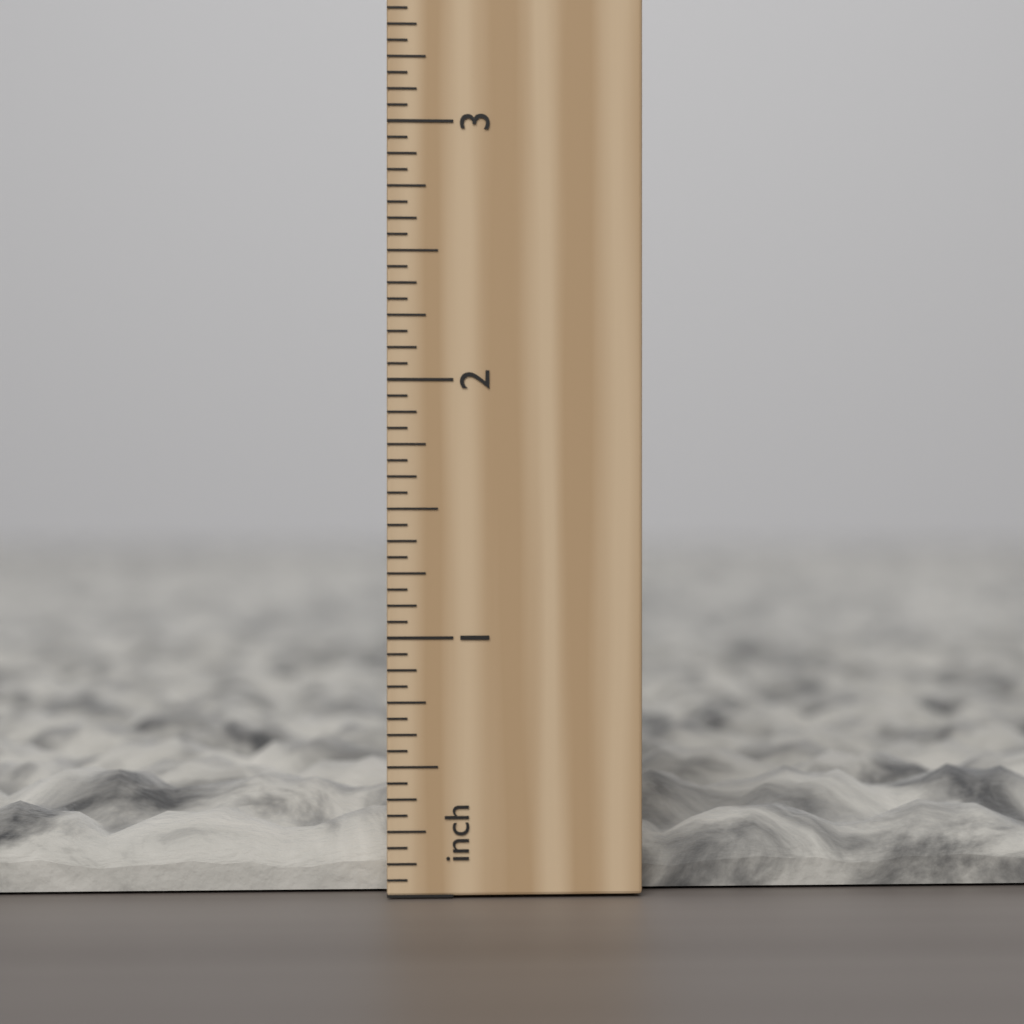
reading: 0.4375 in
